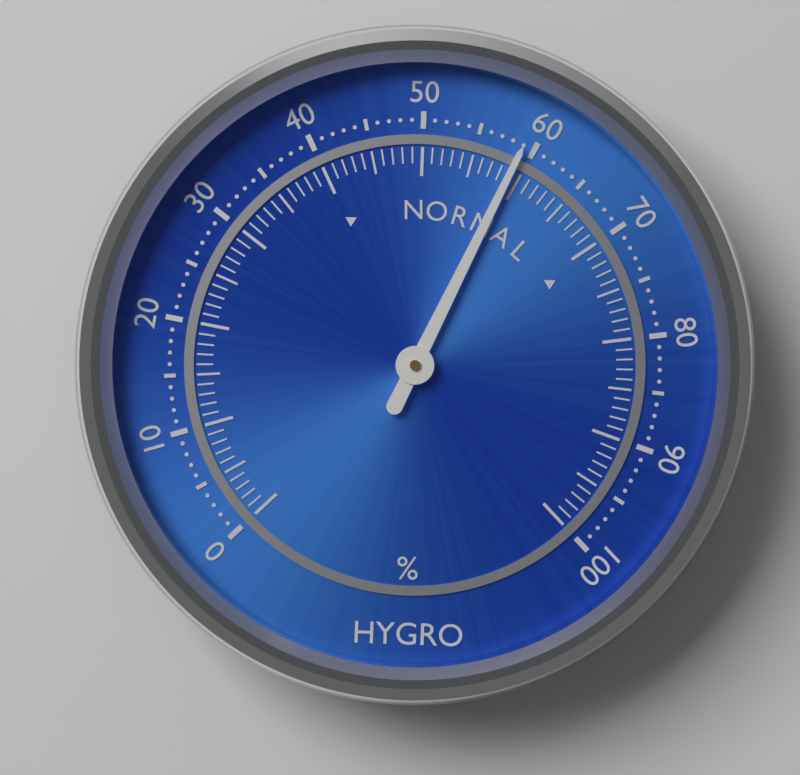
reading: 59 %
